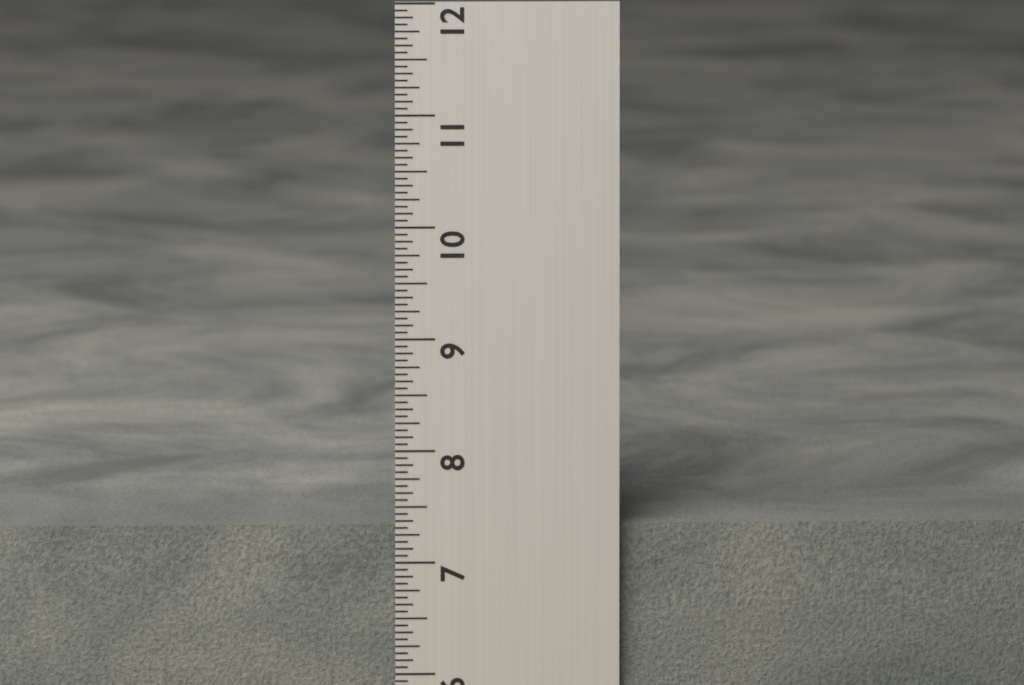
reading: 7.3125 in
